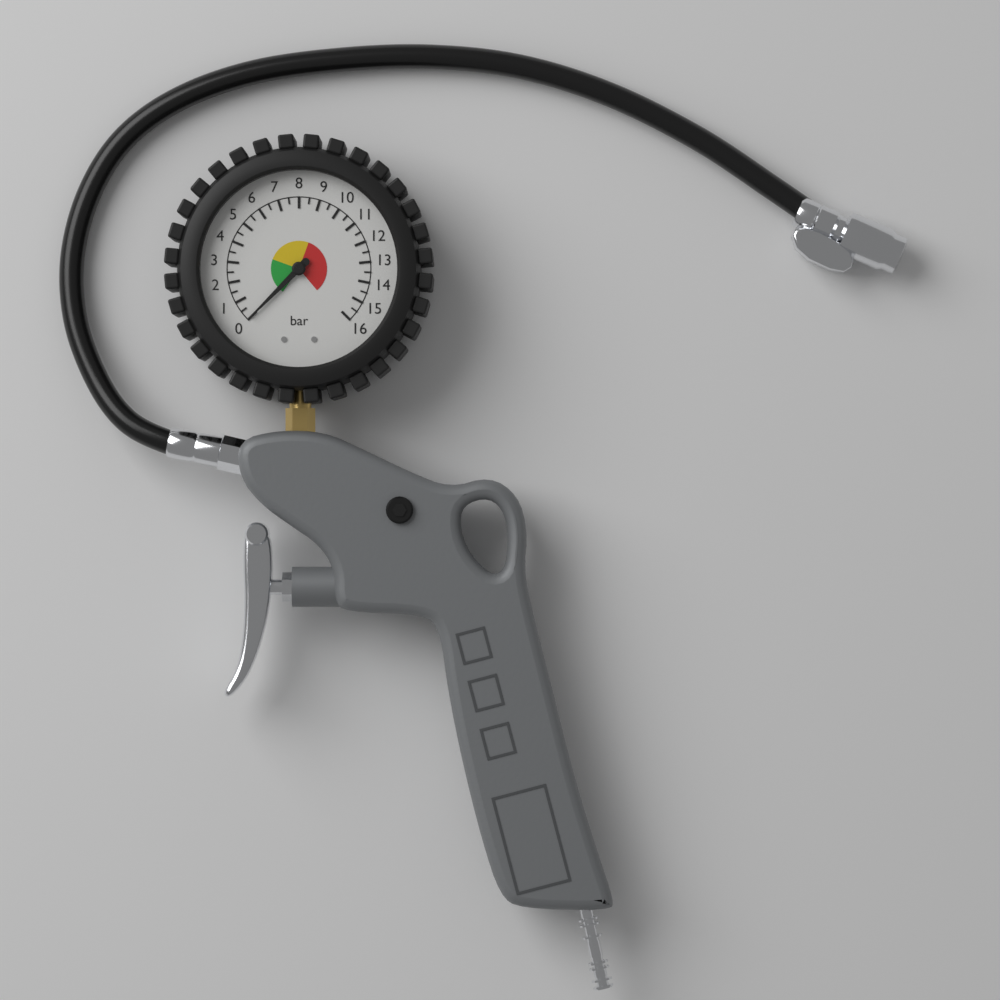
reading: 0.0 bar
